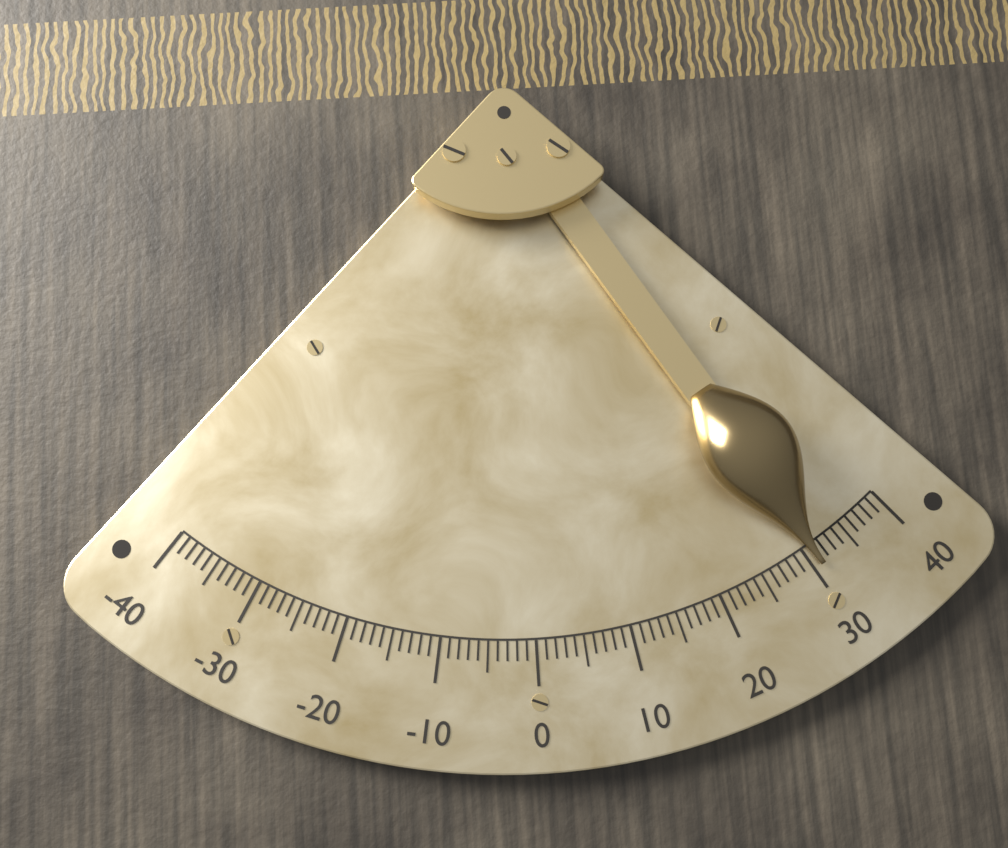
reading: 31 (no unit)
